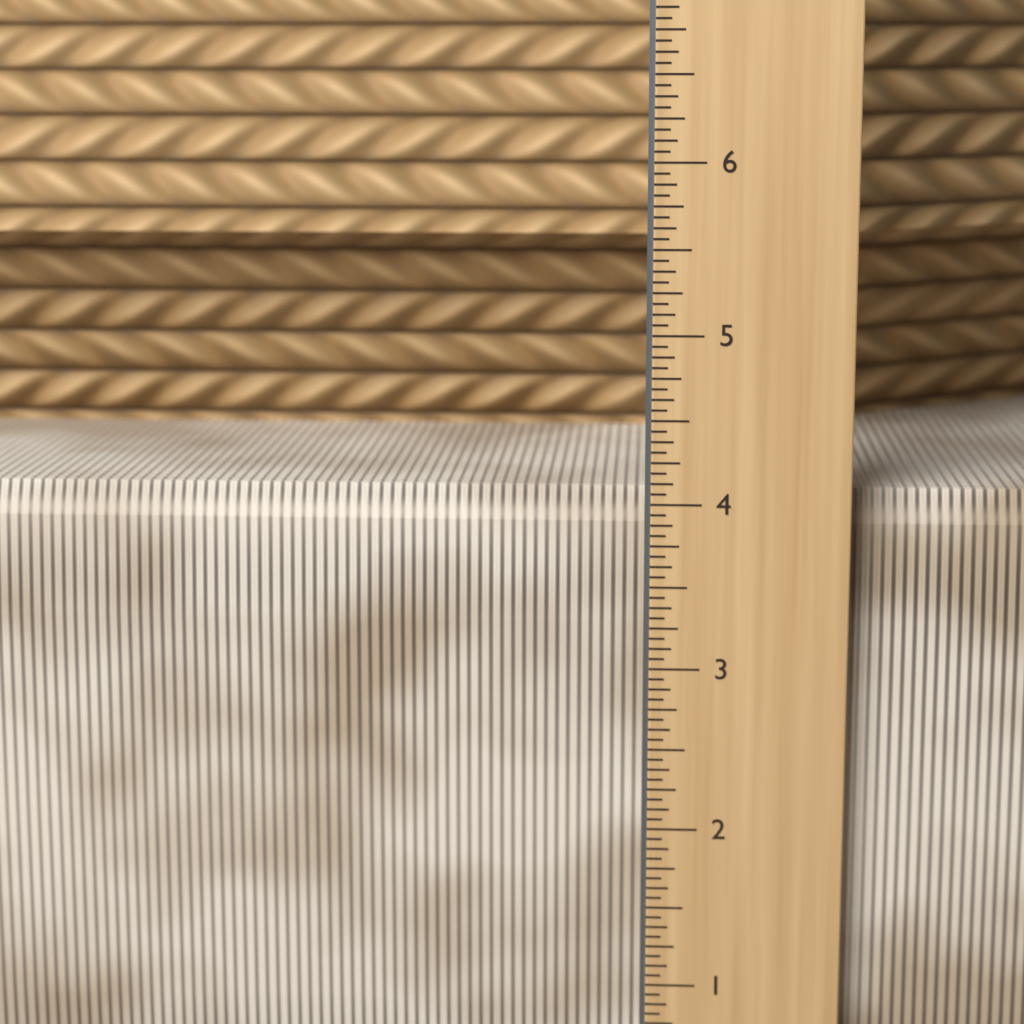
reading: 4.0625 in
